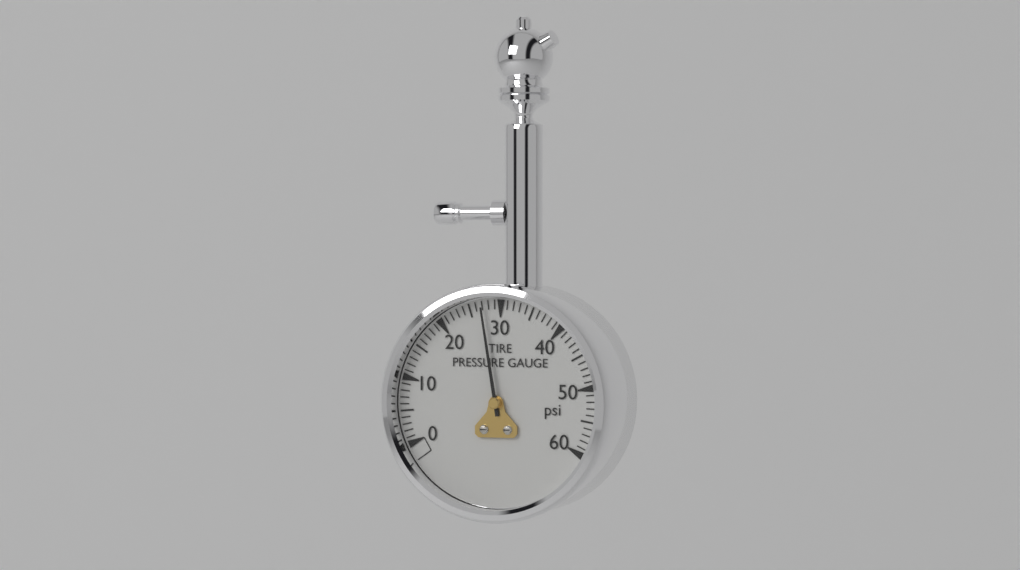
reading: 27 psi
